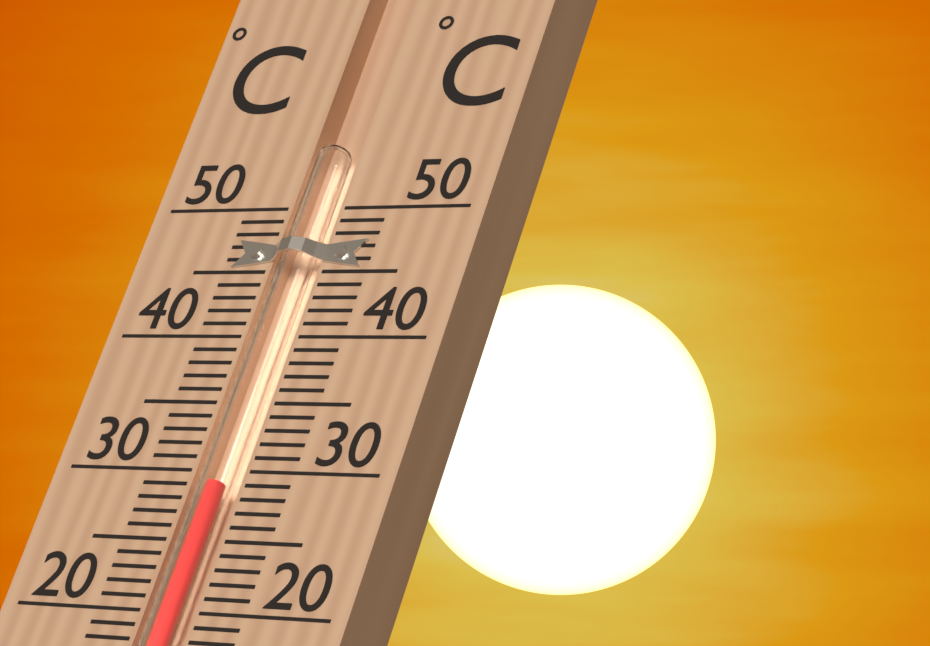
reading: 29 °C
